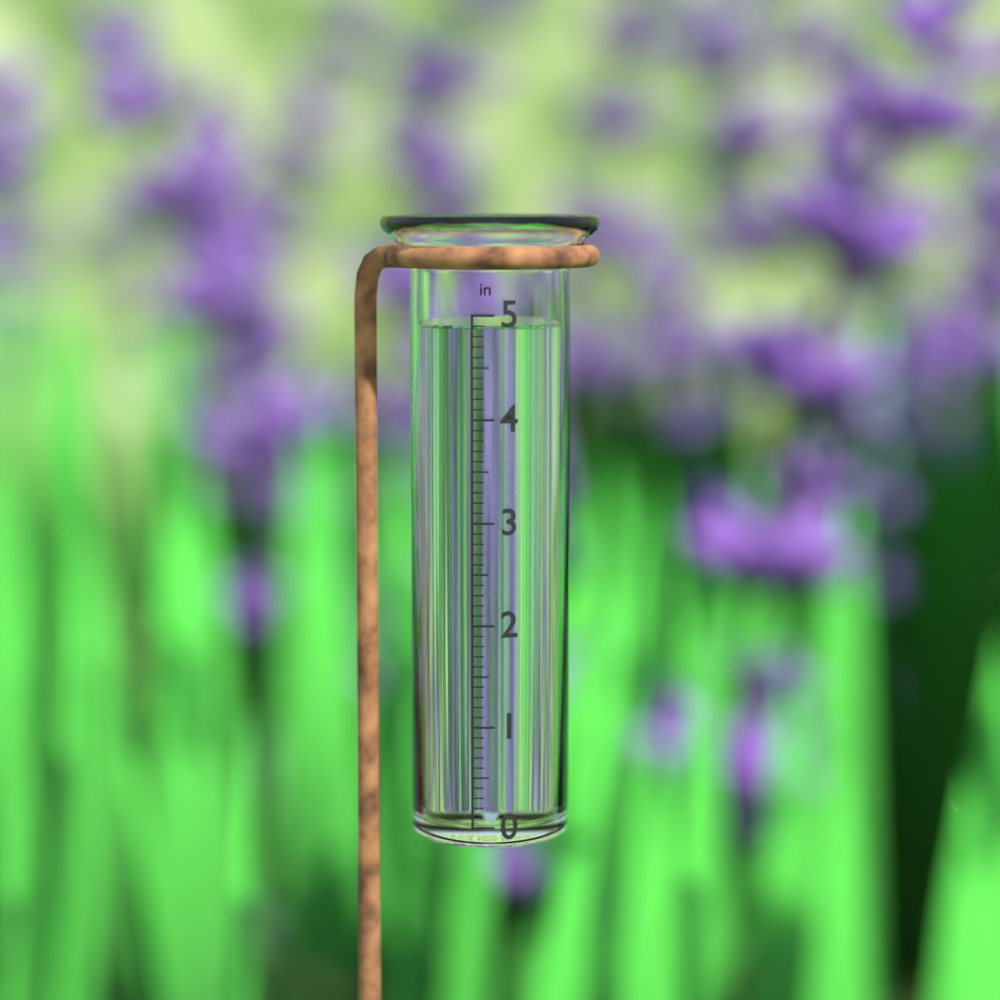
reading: 4.9 in
